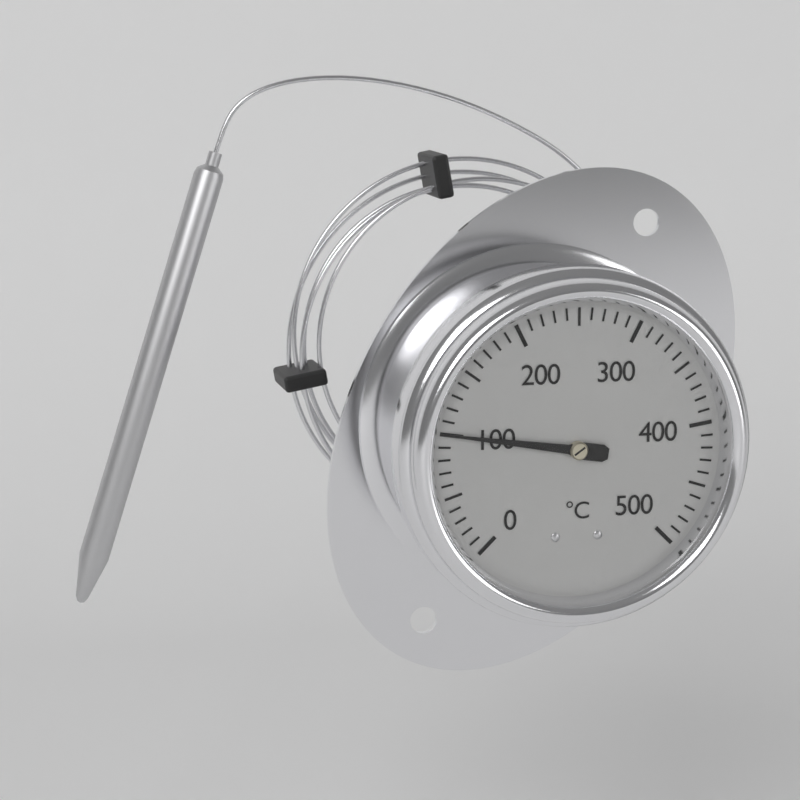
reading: 100 °C
